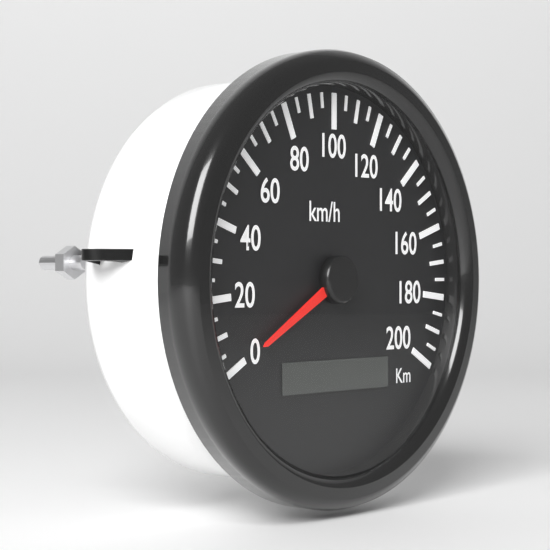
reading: 0 km/h
